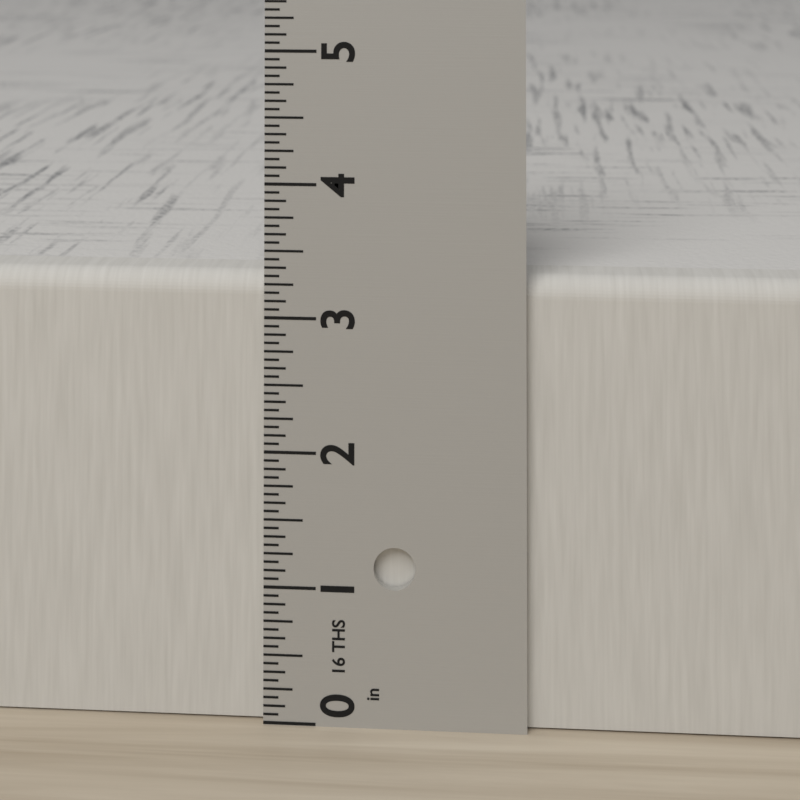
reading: 3.3125 in
